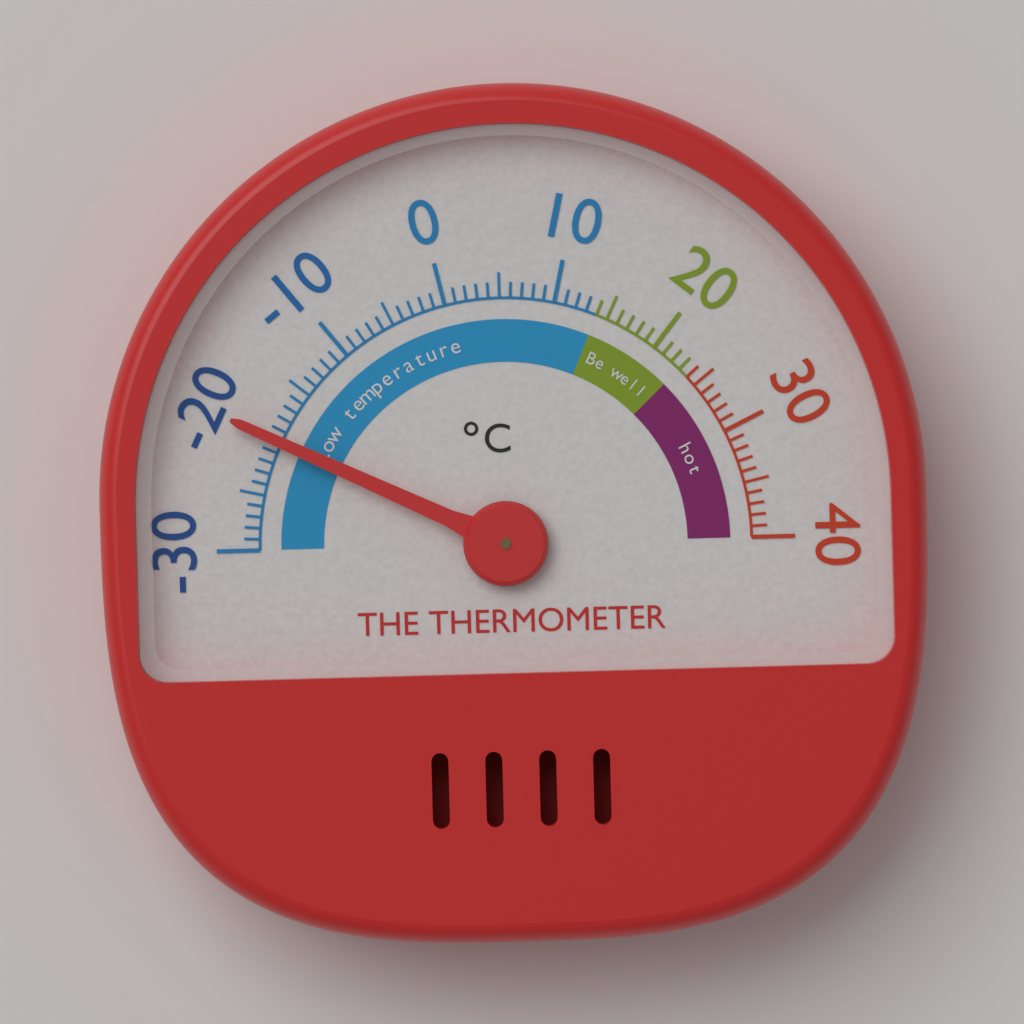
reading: -20 °C
